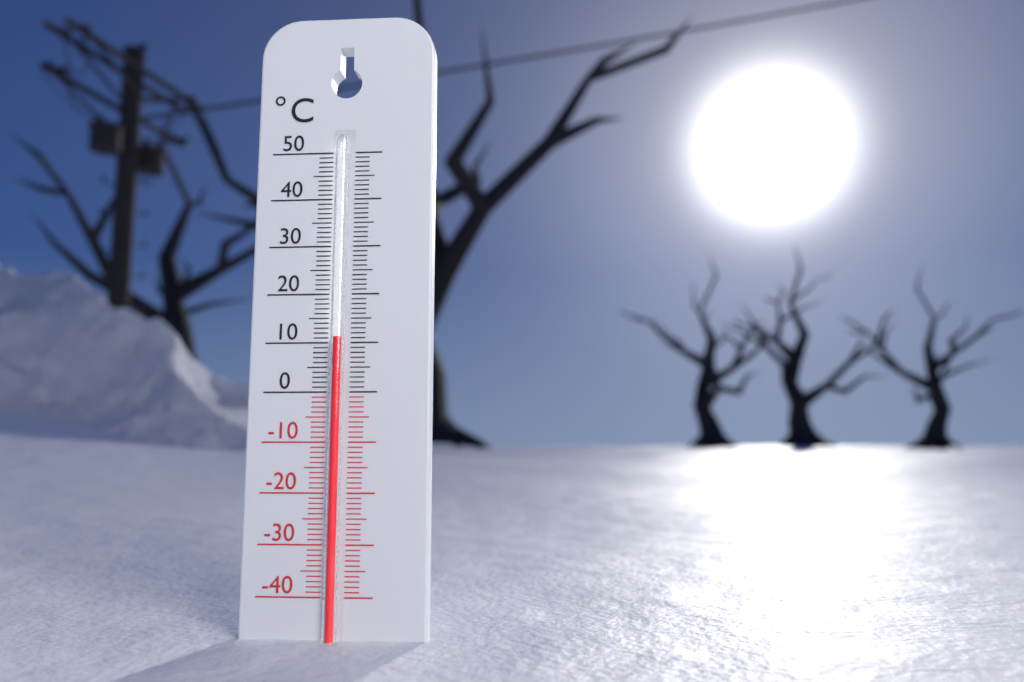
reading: 11 °C
